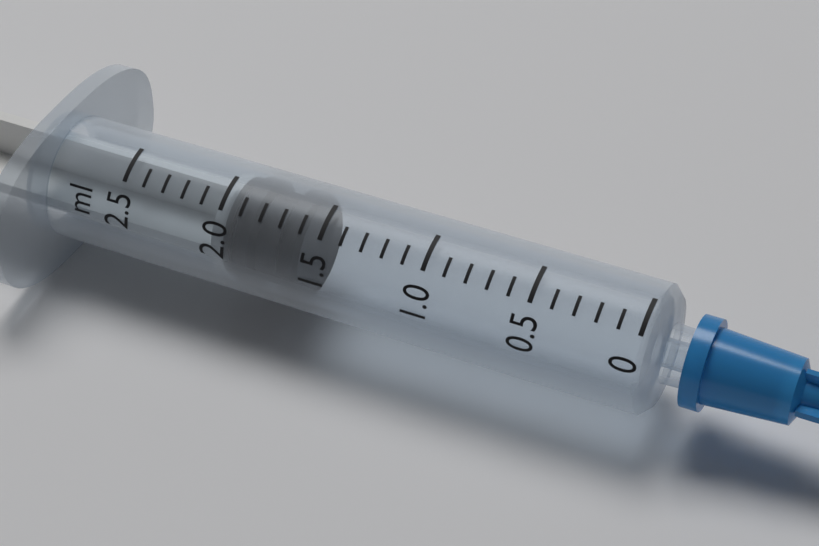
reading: 1.6 ml
